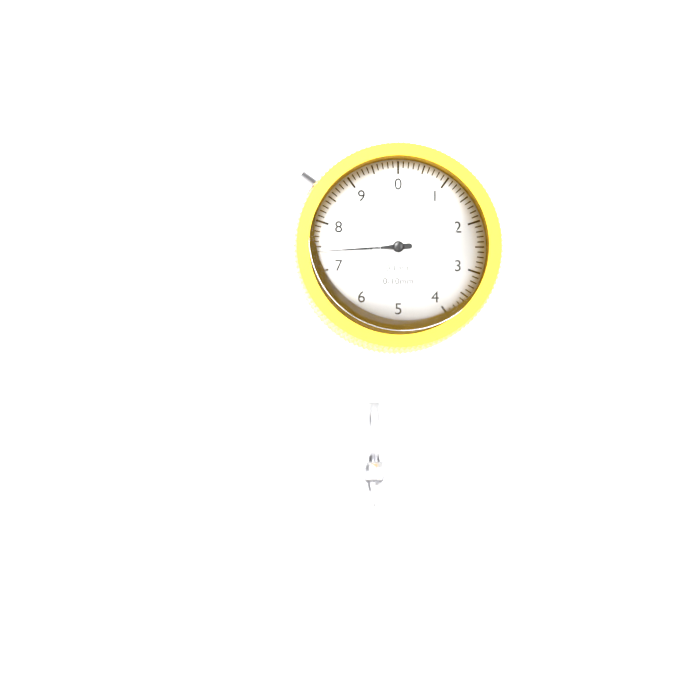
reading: 7.4 mm
